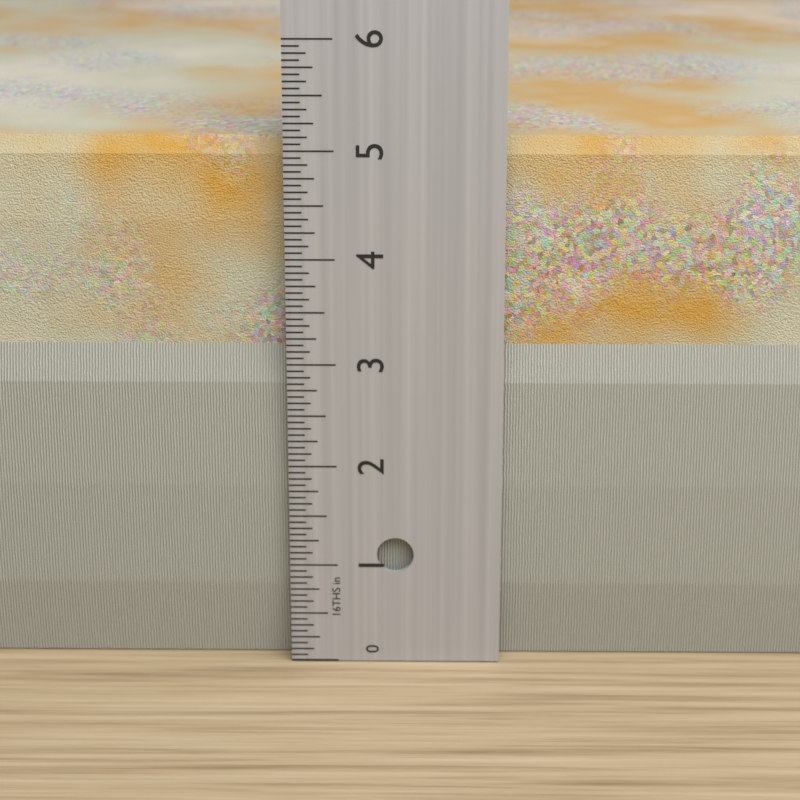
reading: 5.0625 in
